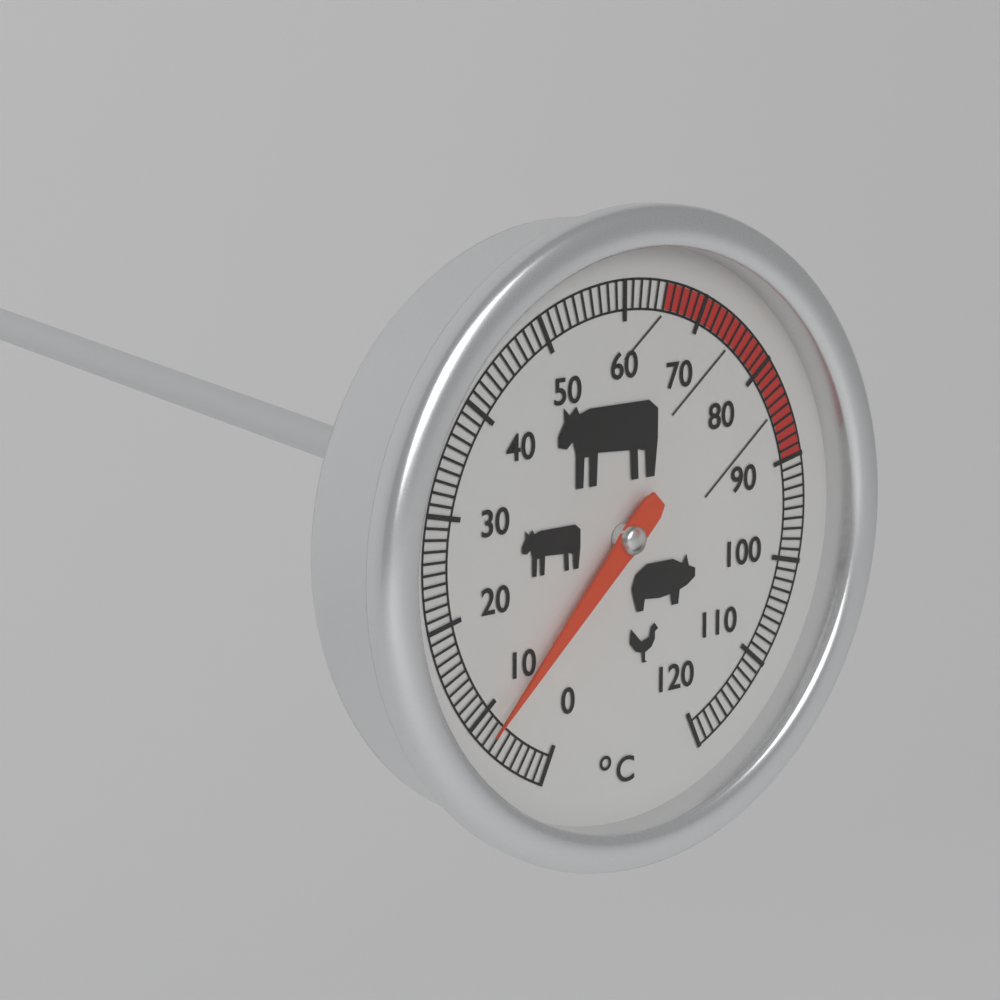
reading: 8 °C
